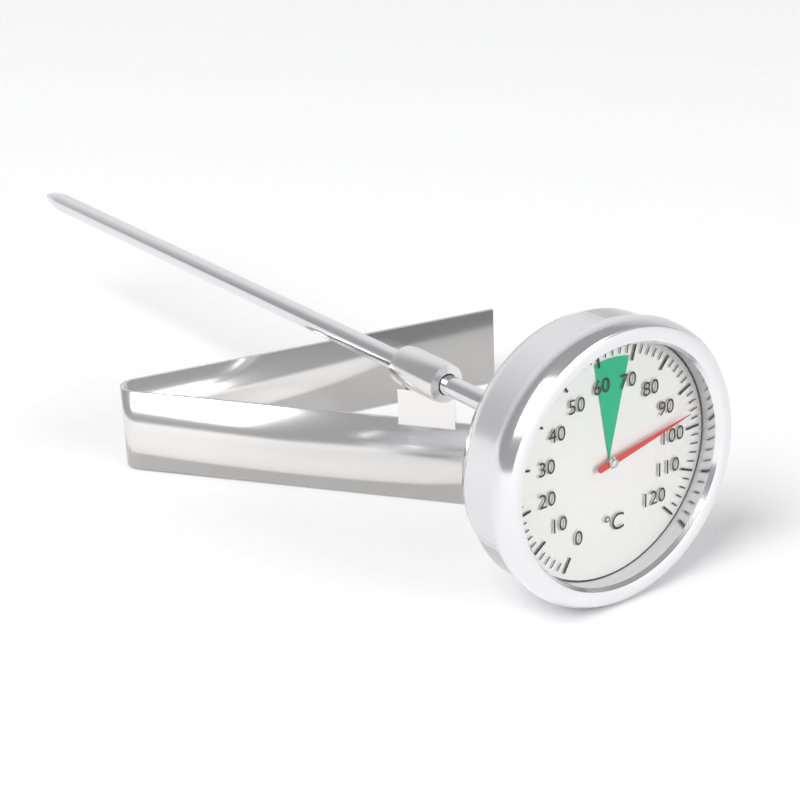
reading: 96 °C
